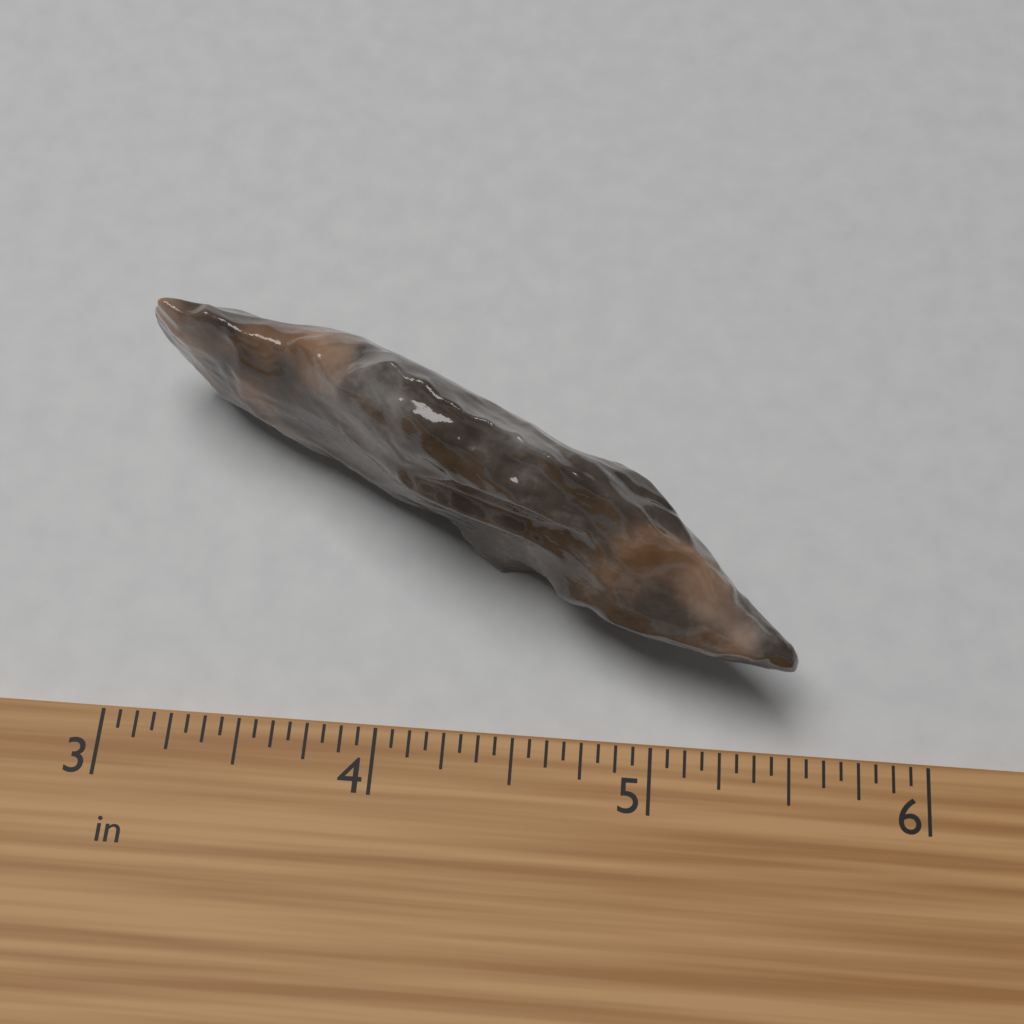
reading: 5.5000 in
